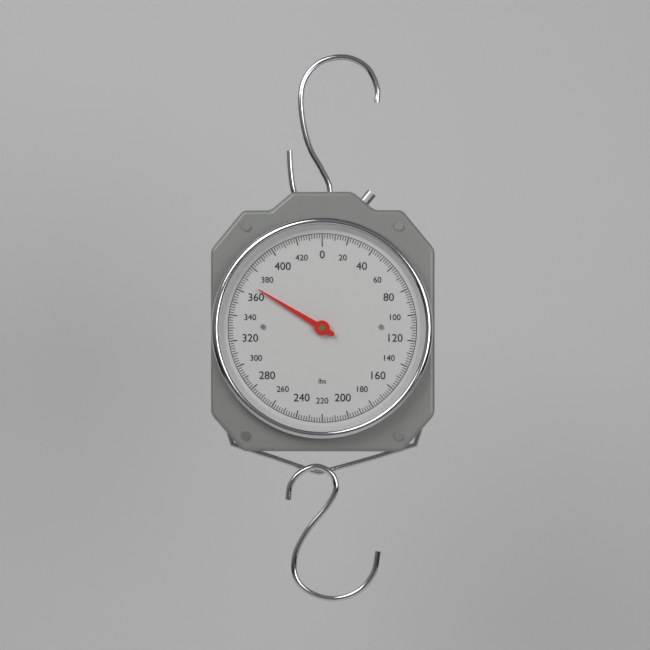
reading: 368 lbs
